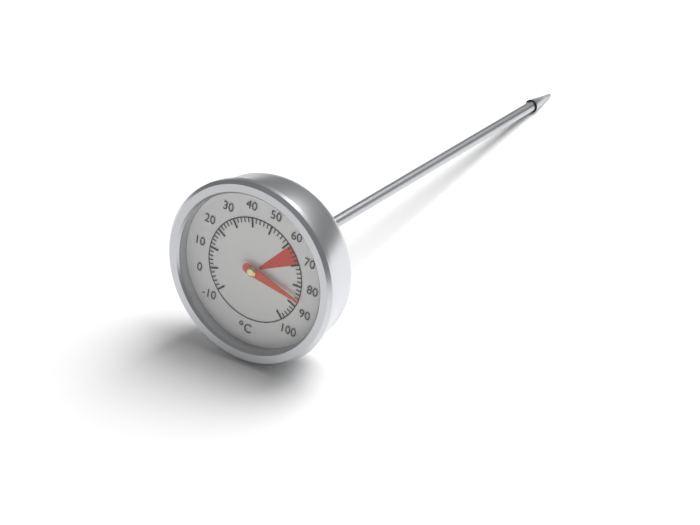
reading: 86 °C
